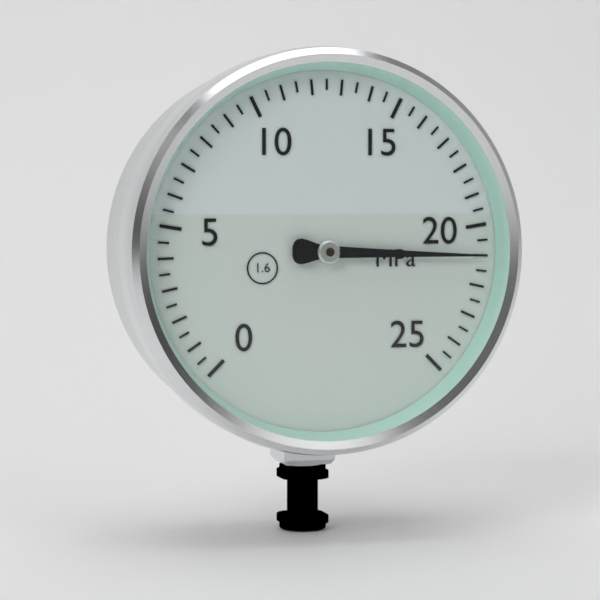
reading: 21.0 MPa
